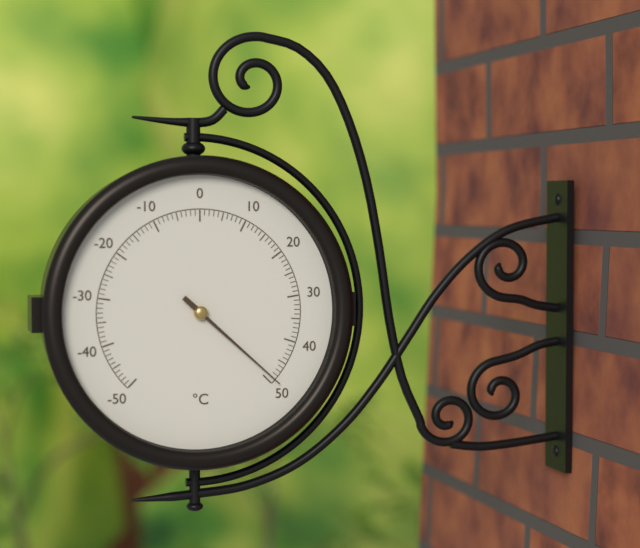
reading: 49 °C
